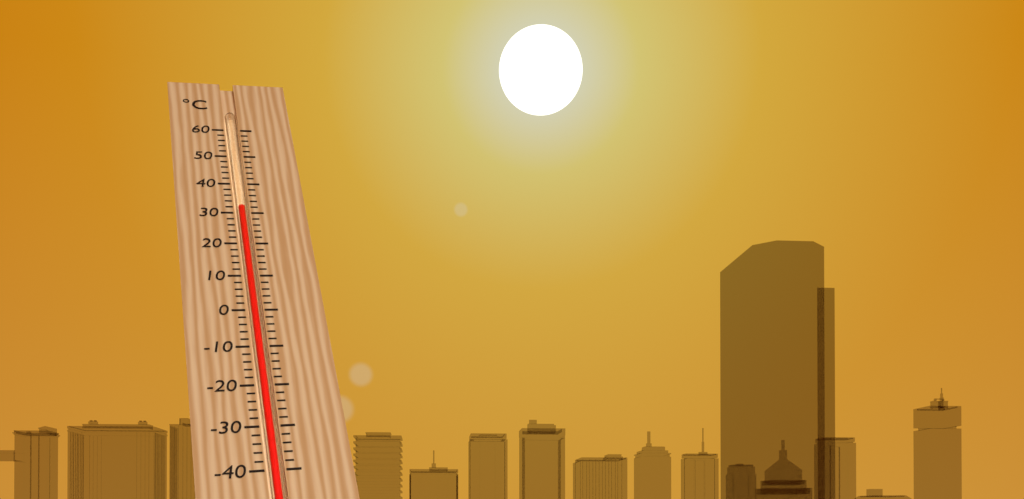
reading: 32 °C
